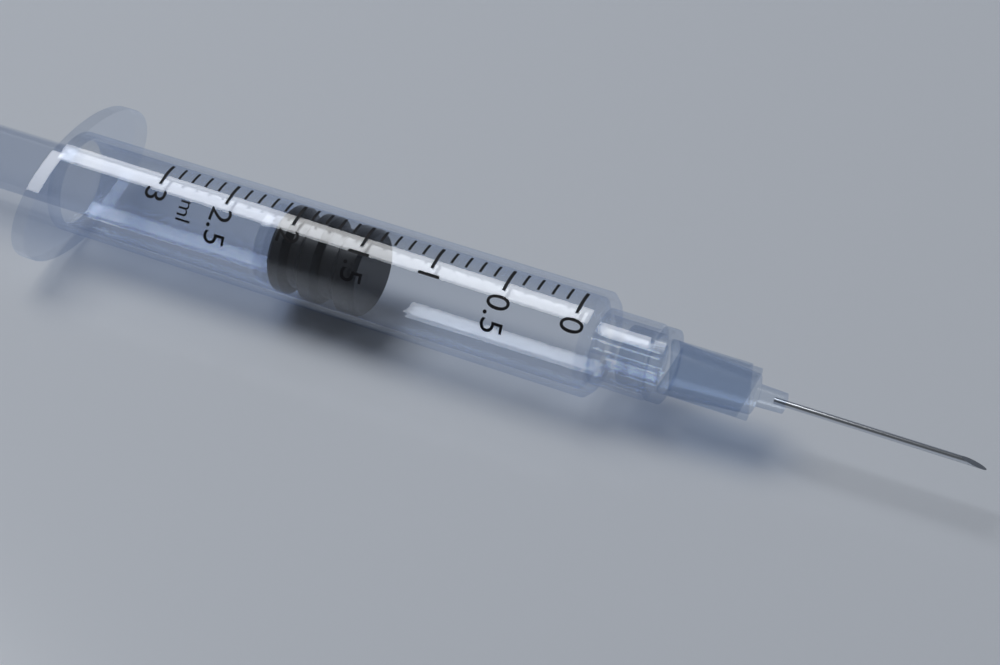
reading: 1.5 ml
